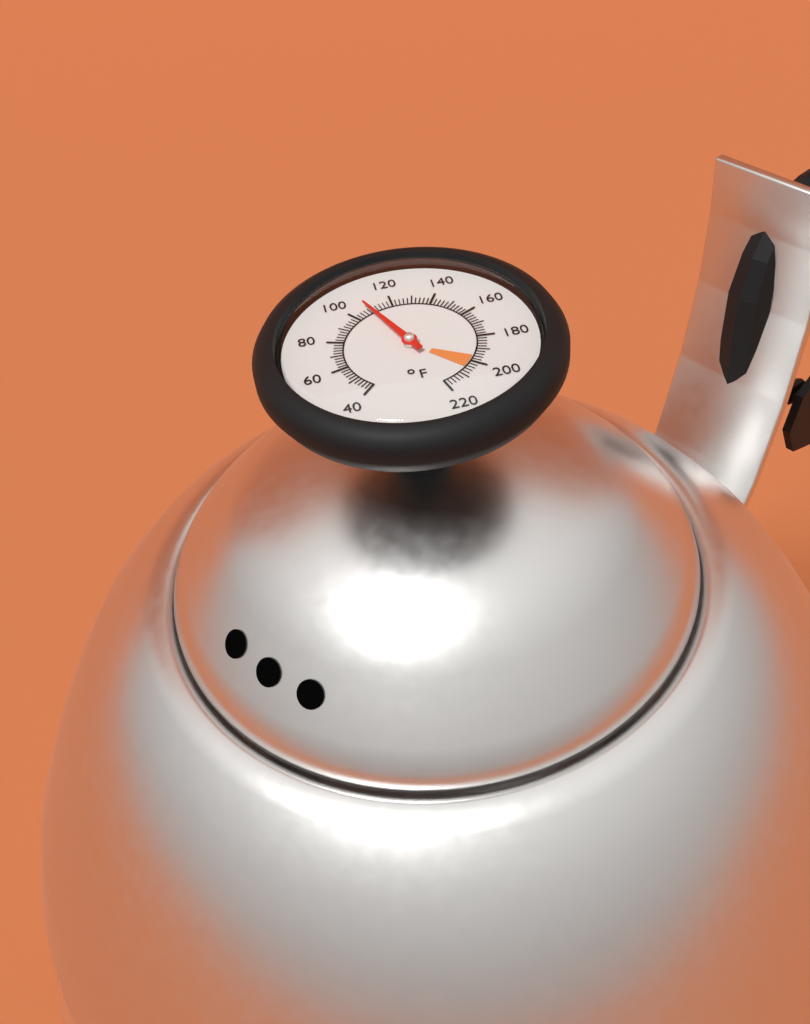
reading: 108 °F
